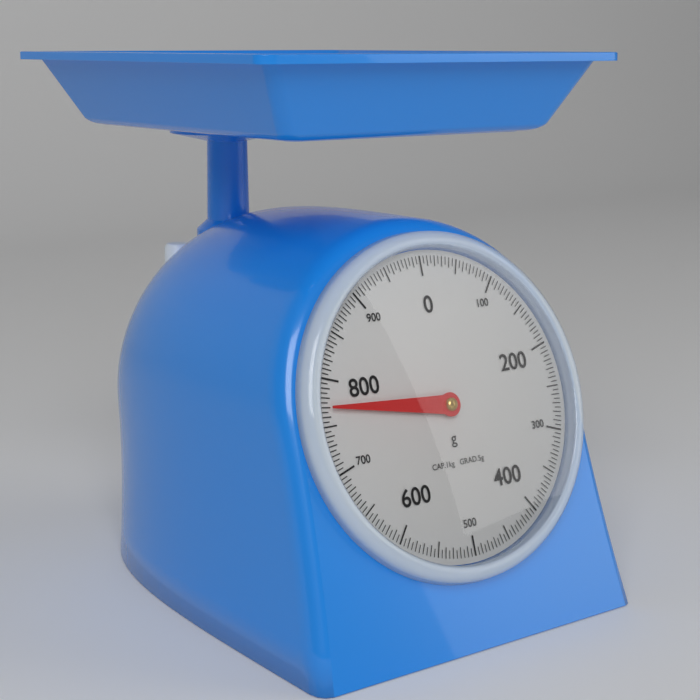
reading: 770 g
